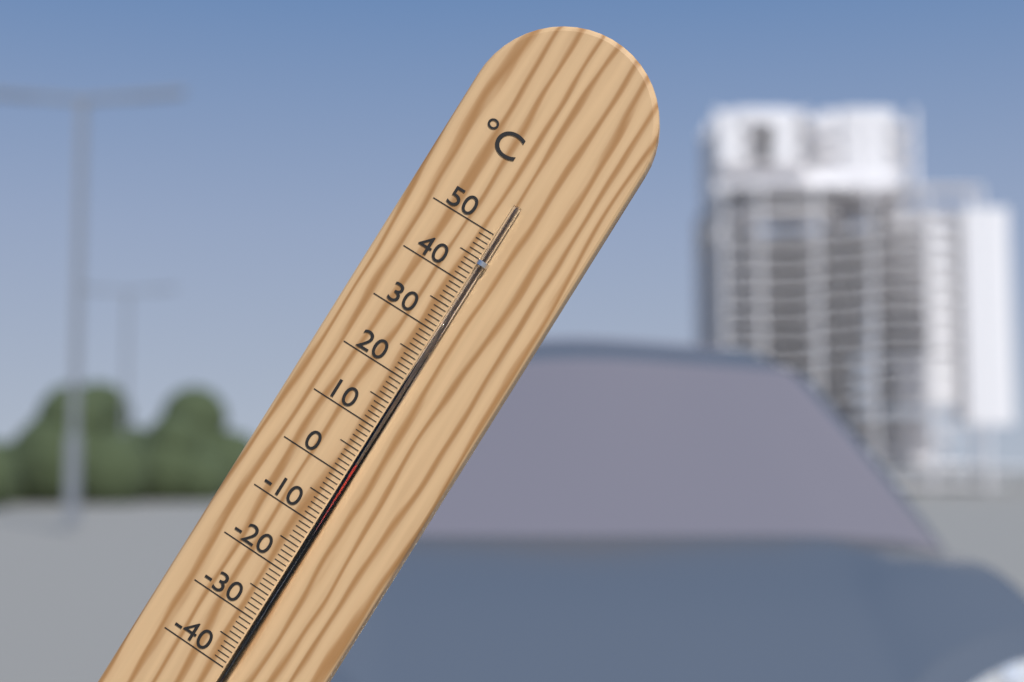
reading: 3 °C
